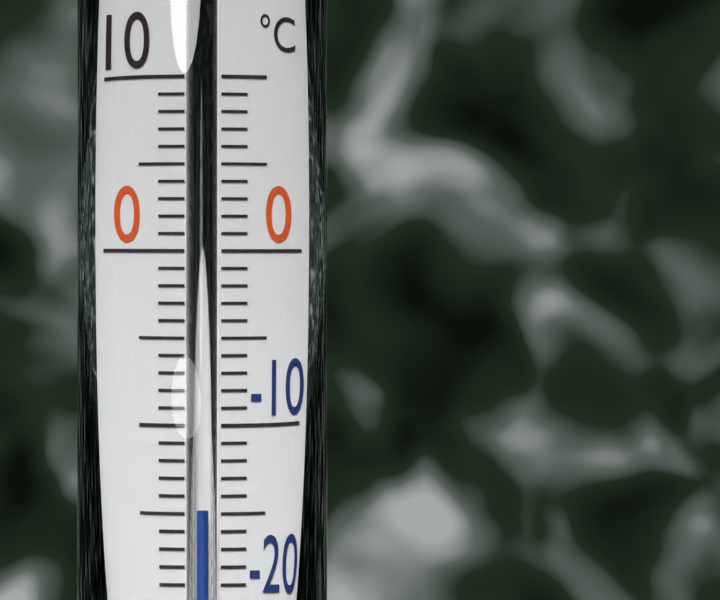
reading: -15 °C
